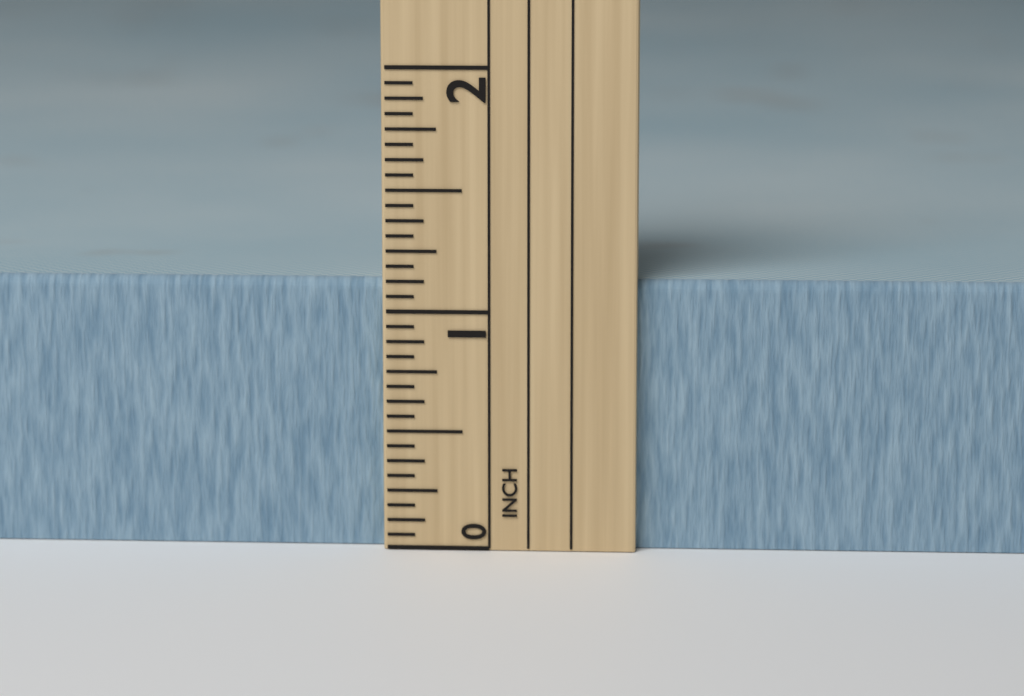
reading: 1.1250 in
